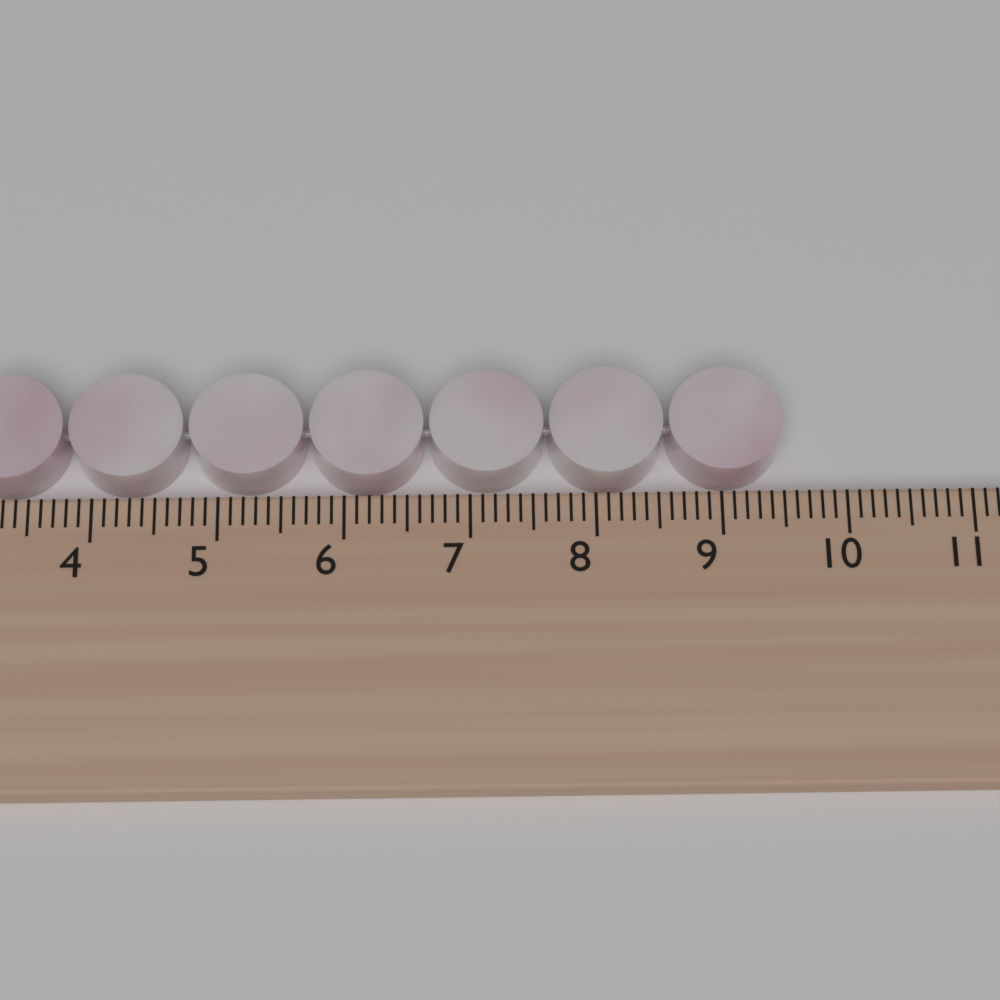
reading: 9.5 cm
